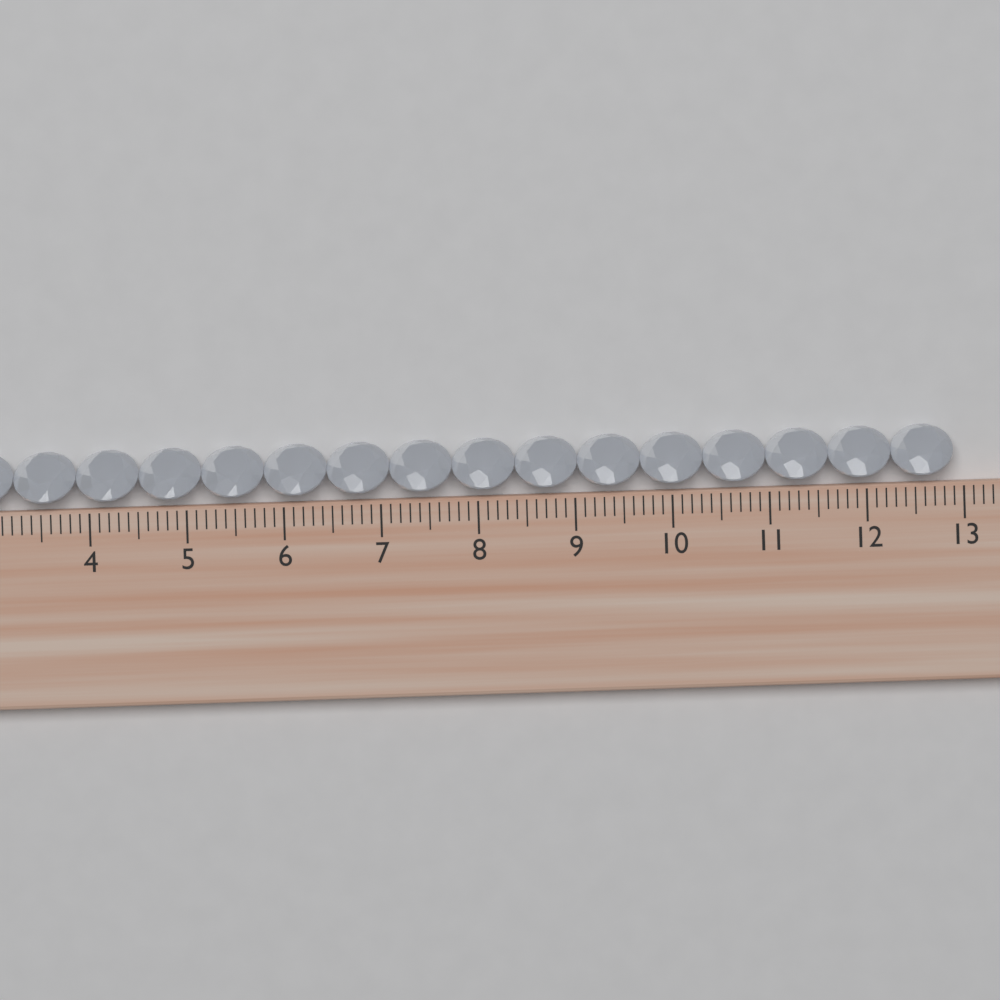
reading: 12.9 cm
